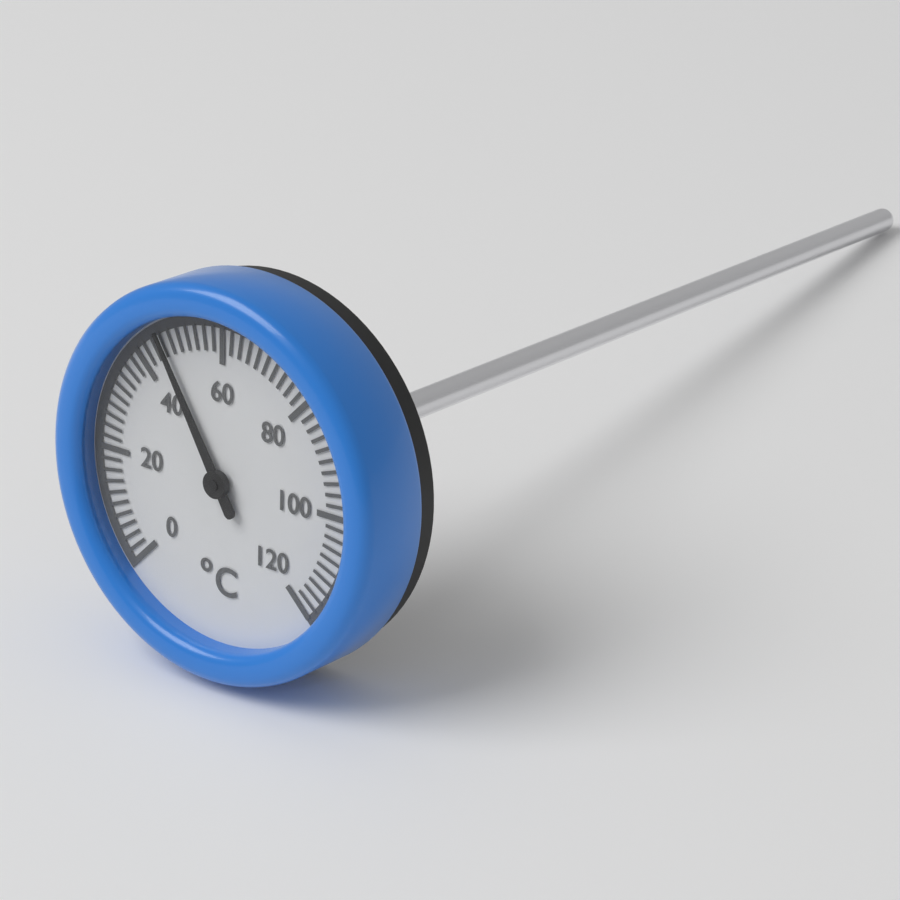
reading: 46 °C
